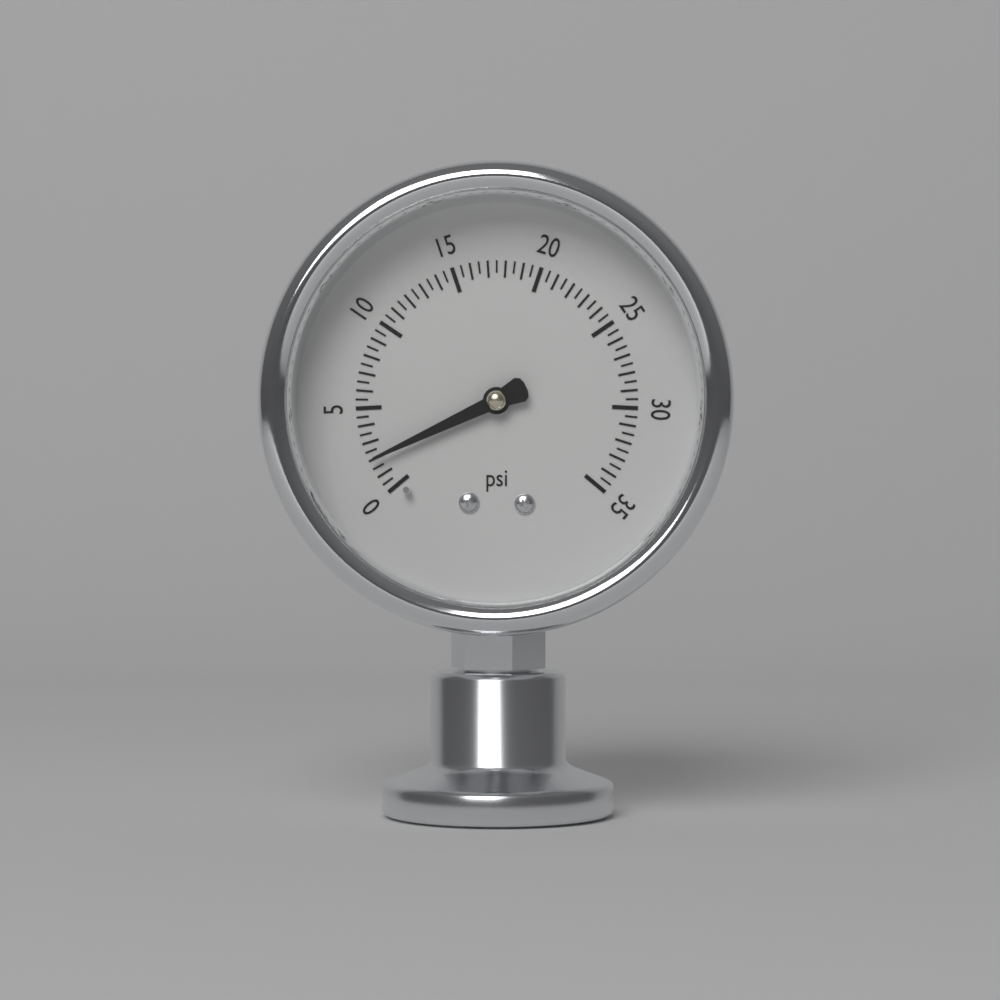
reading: 2.0 psi
